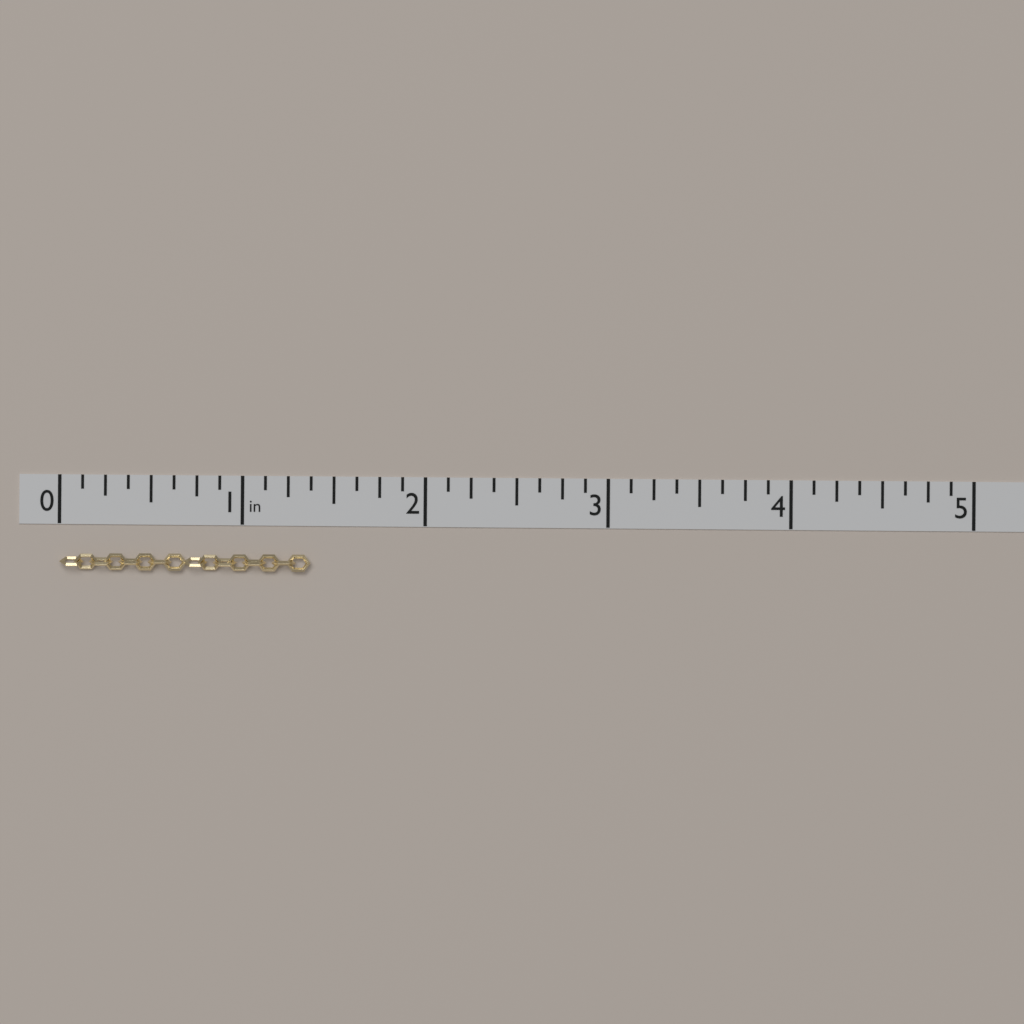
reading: 1.375 in
